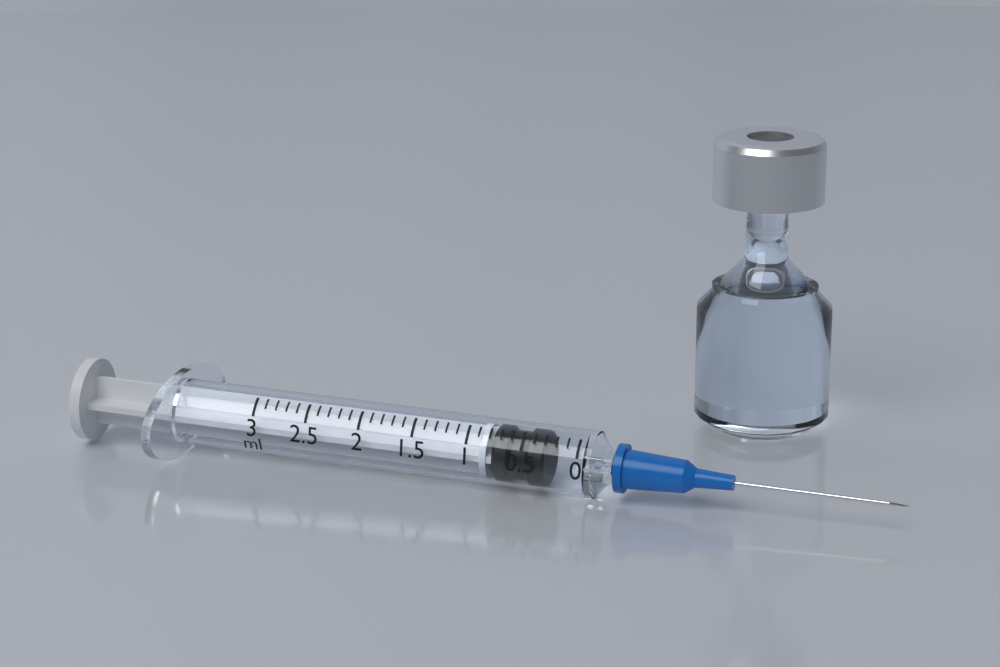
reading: 0.3 ml
